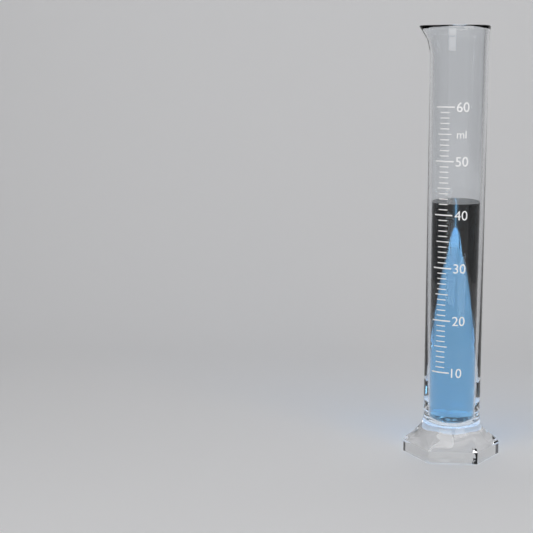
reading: 42 ml
